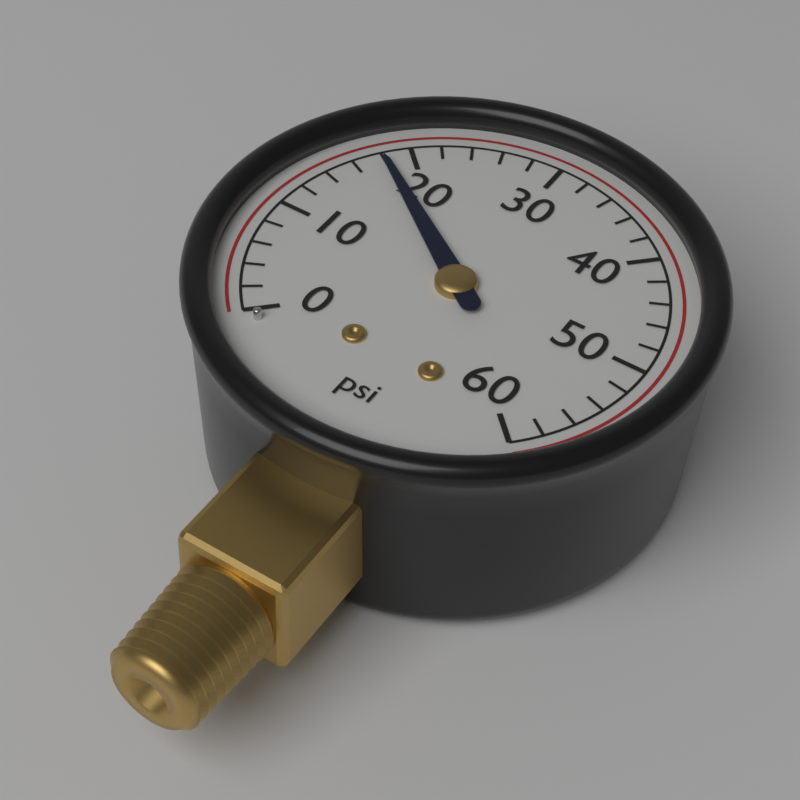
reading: 18 psi
